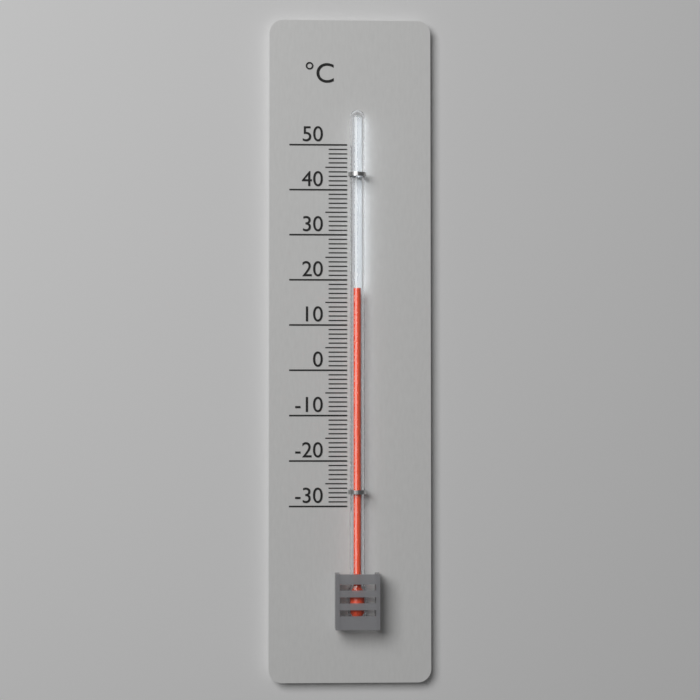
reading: 18 °C
